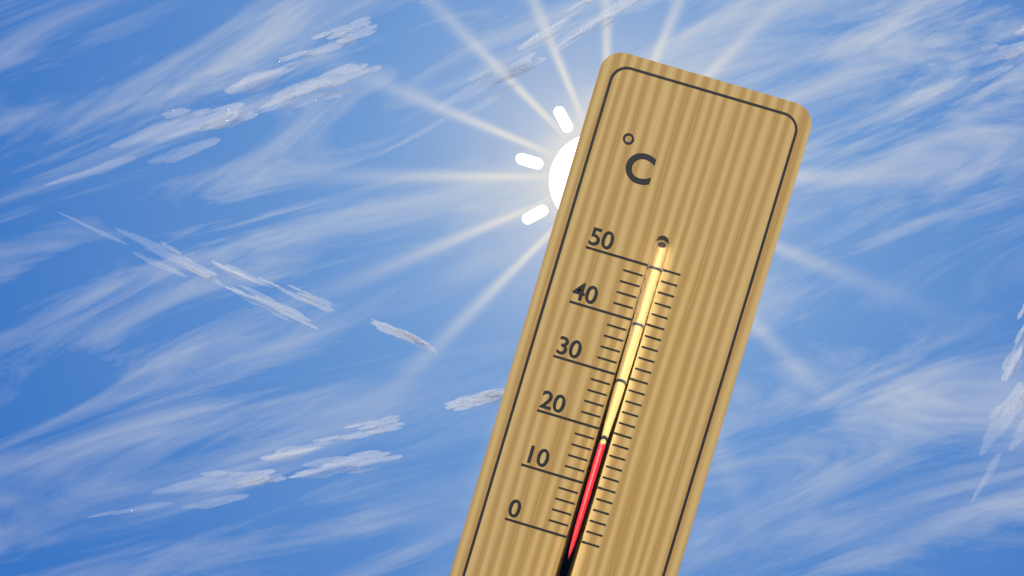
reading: 18 °C
